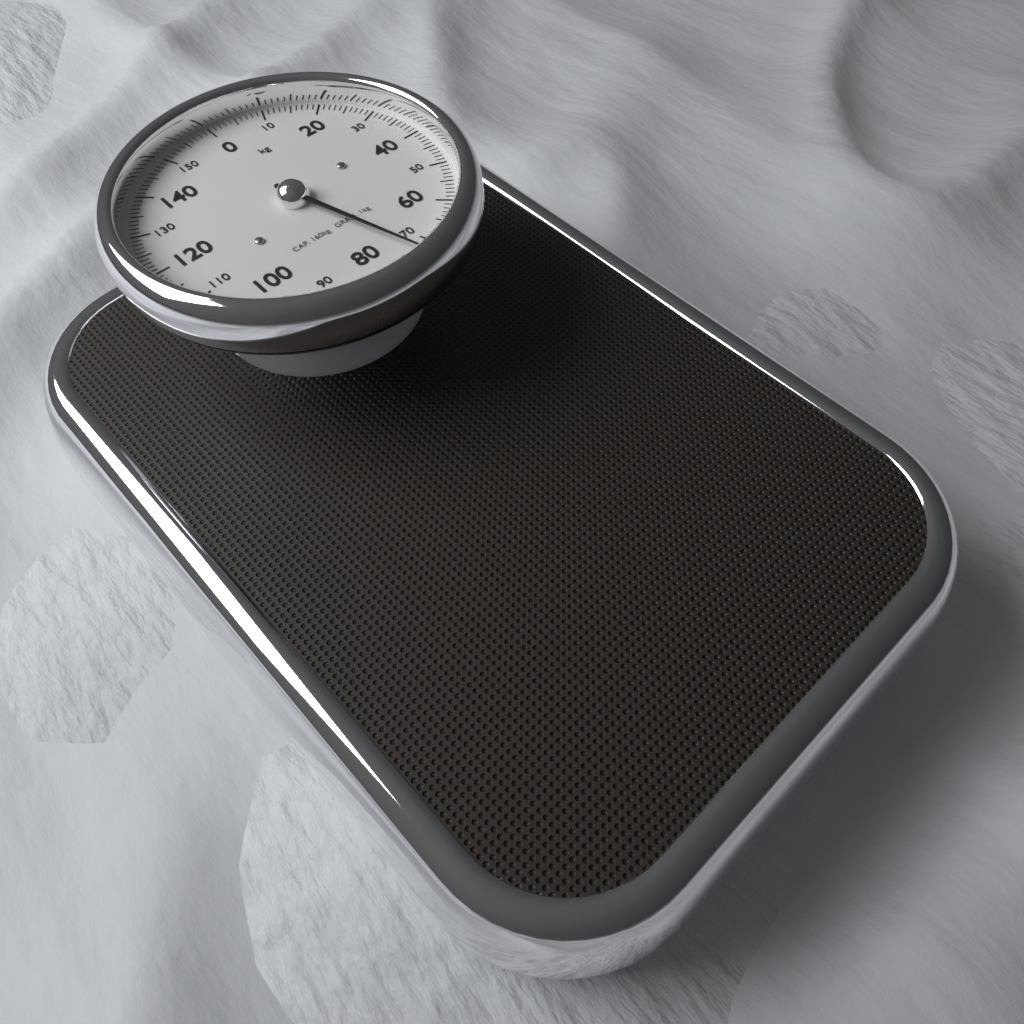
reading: 73 kg
